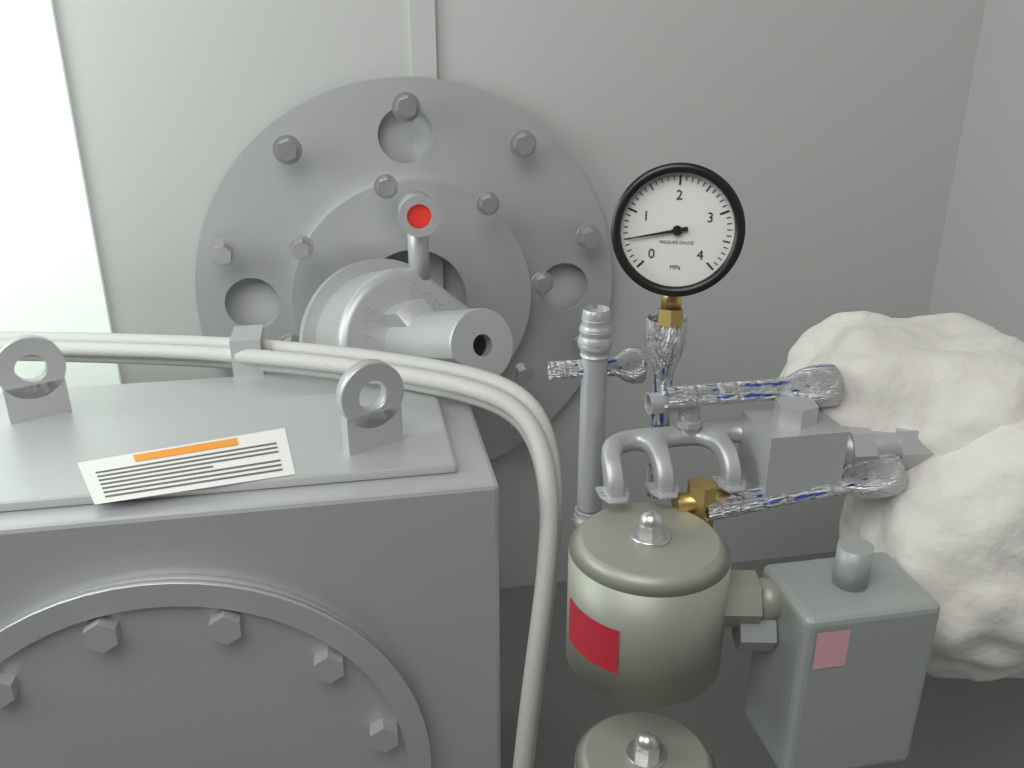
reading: 0.5 MPa
